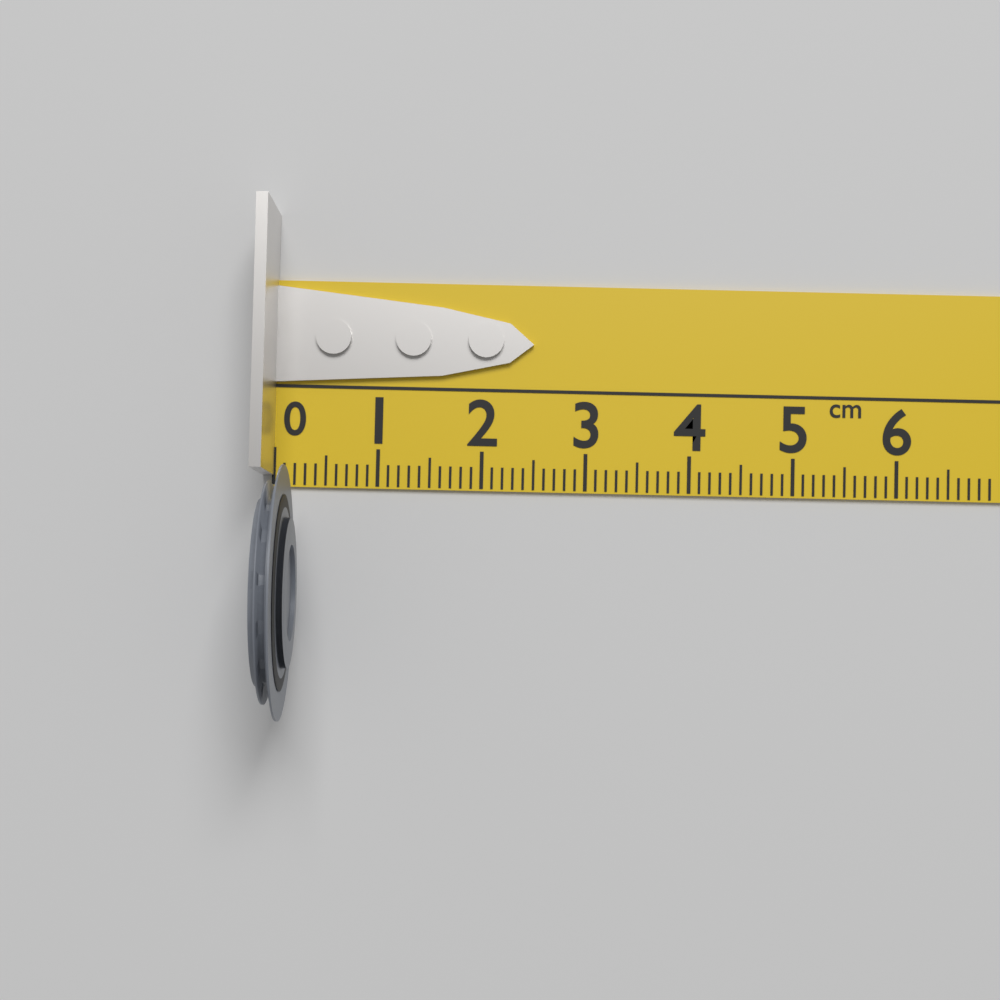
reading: 0.3 cm
